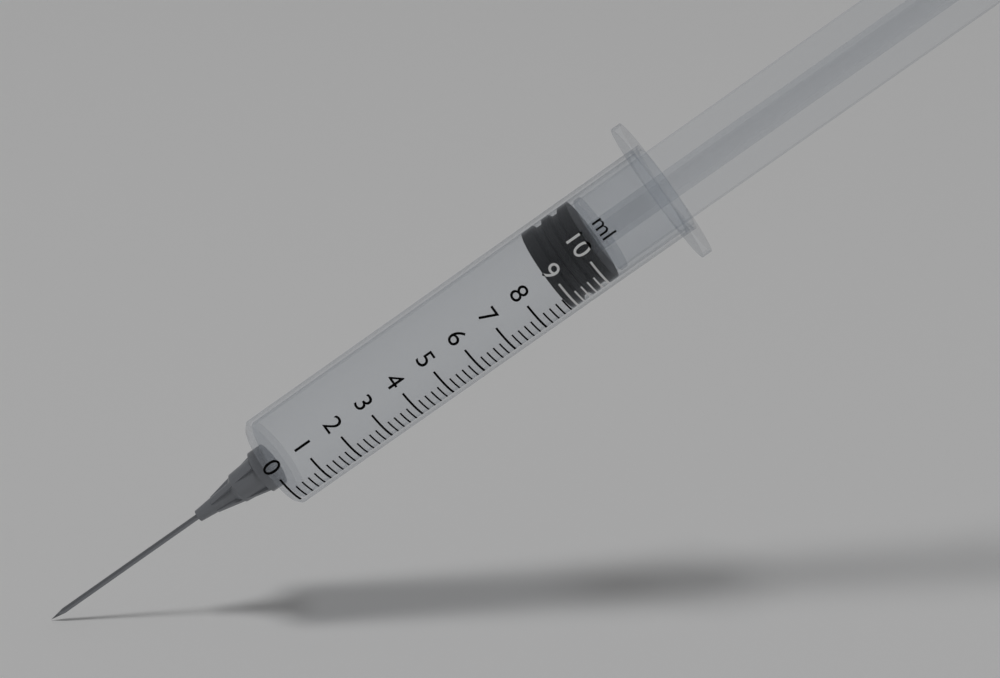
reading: 8.8 ml
